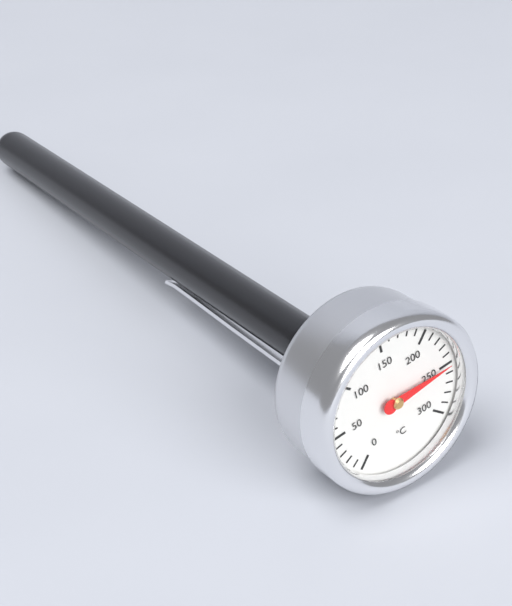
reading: 250 °C
